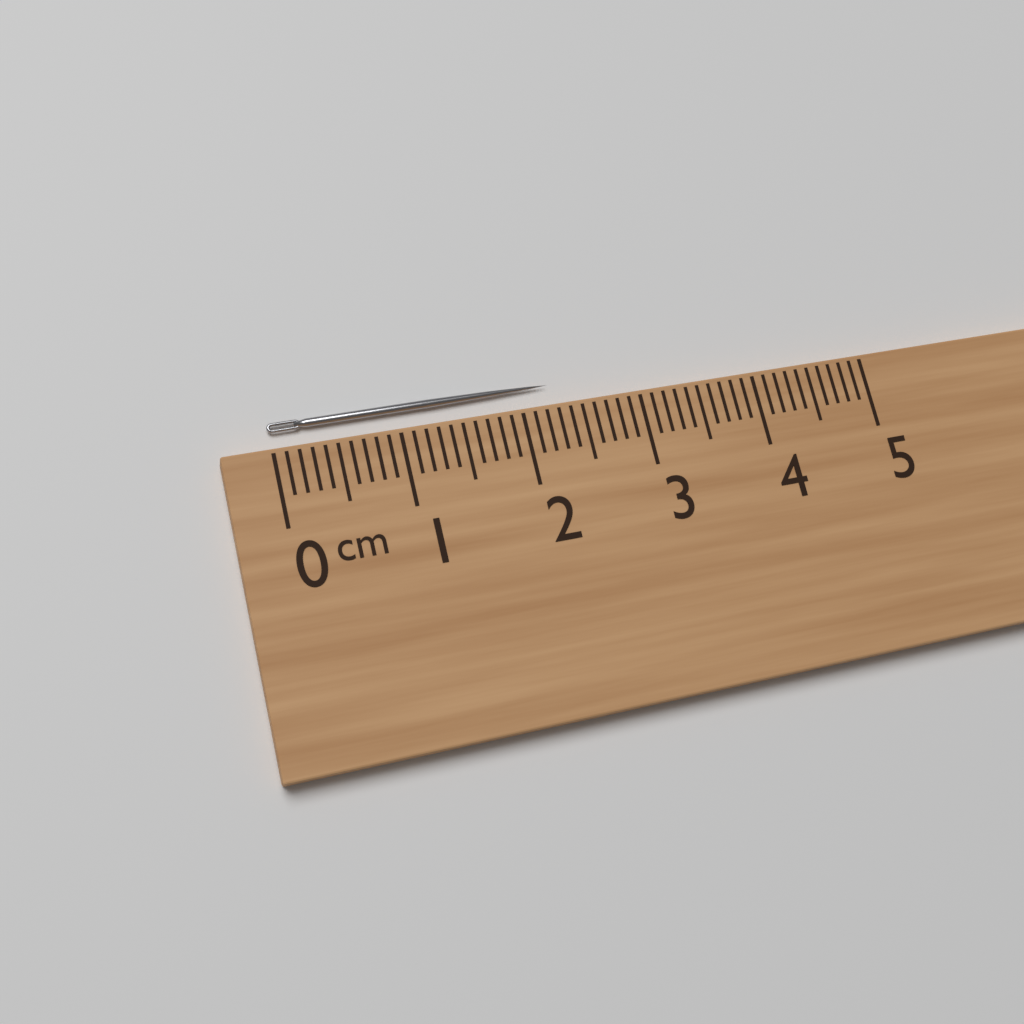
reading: 2.3 cm
